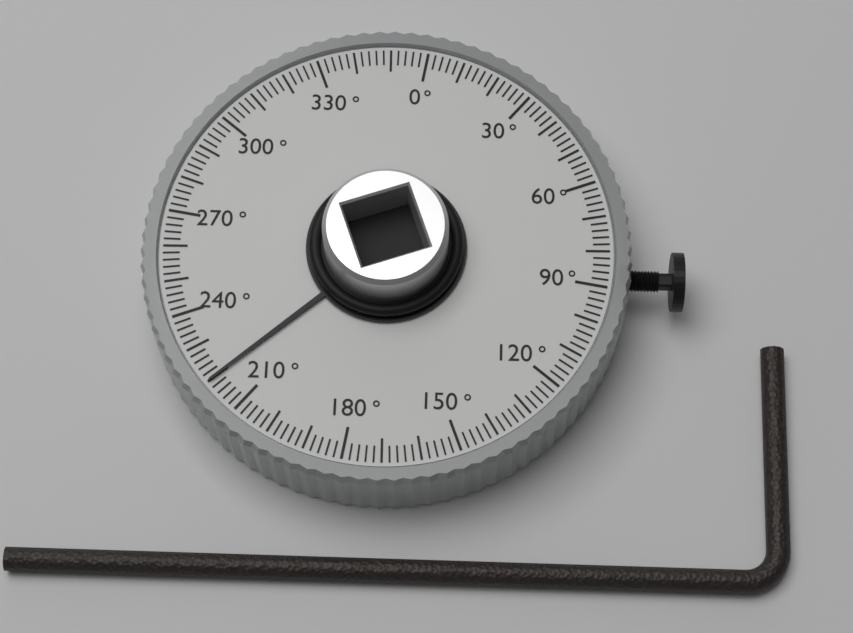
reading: 220 °
